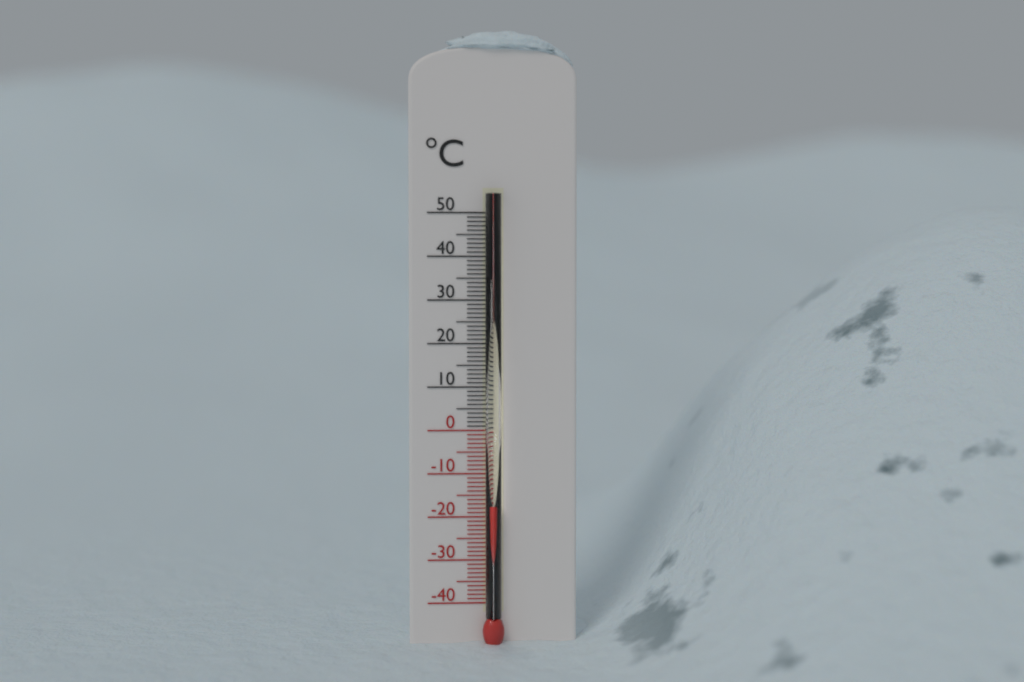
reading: -17 °C
